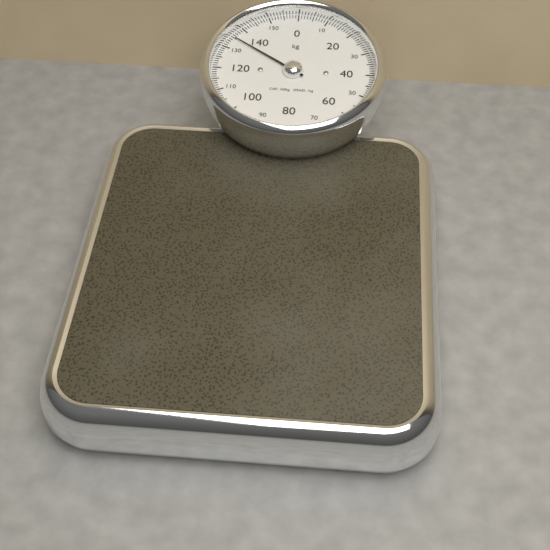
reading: 135 kg
